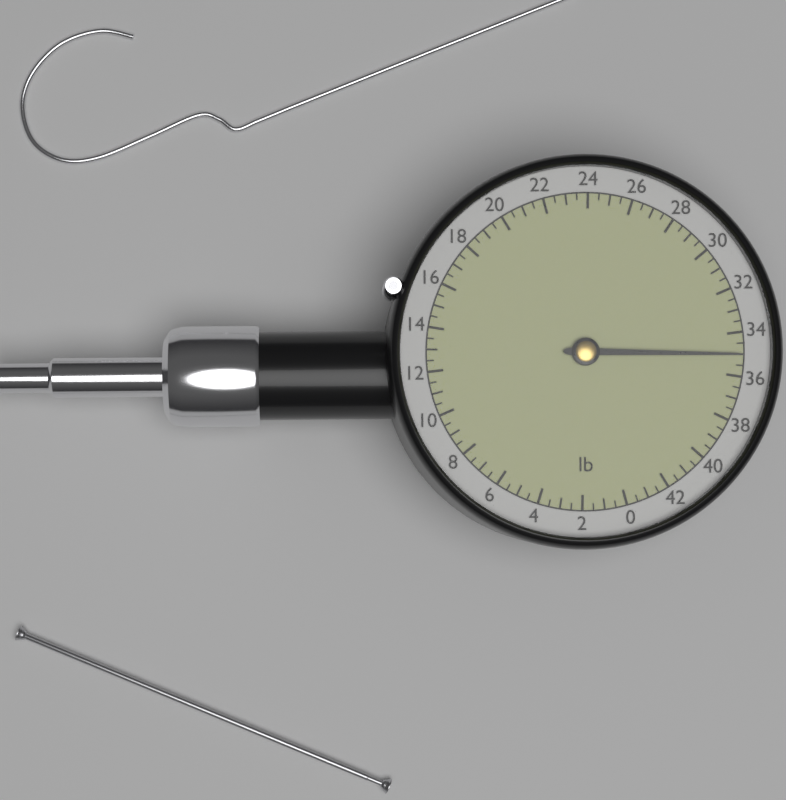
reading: 35.0 lb
